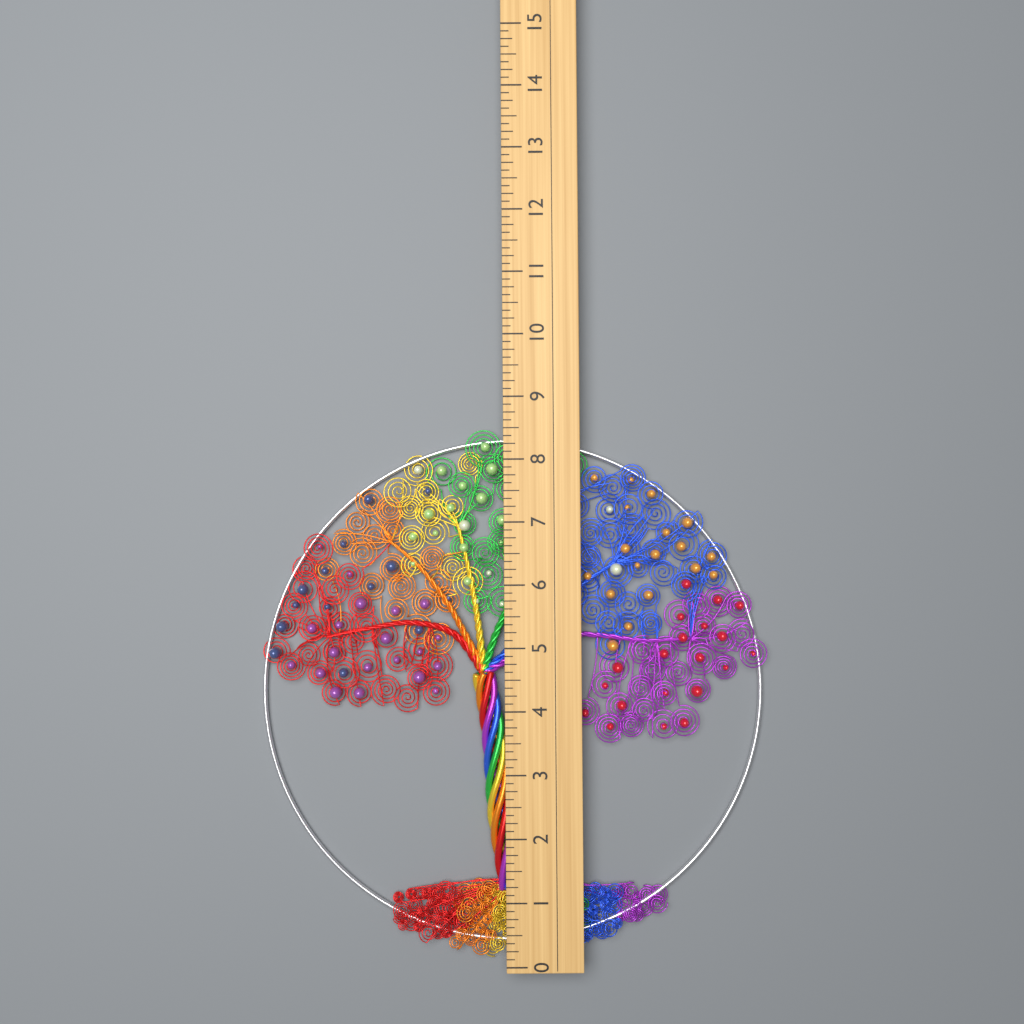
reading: 8.500 (no unit)
